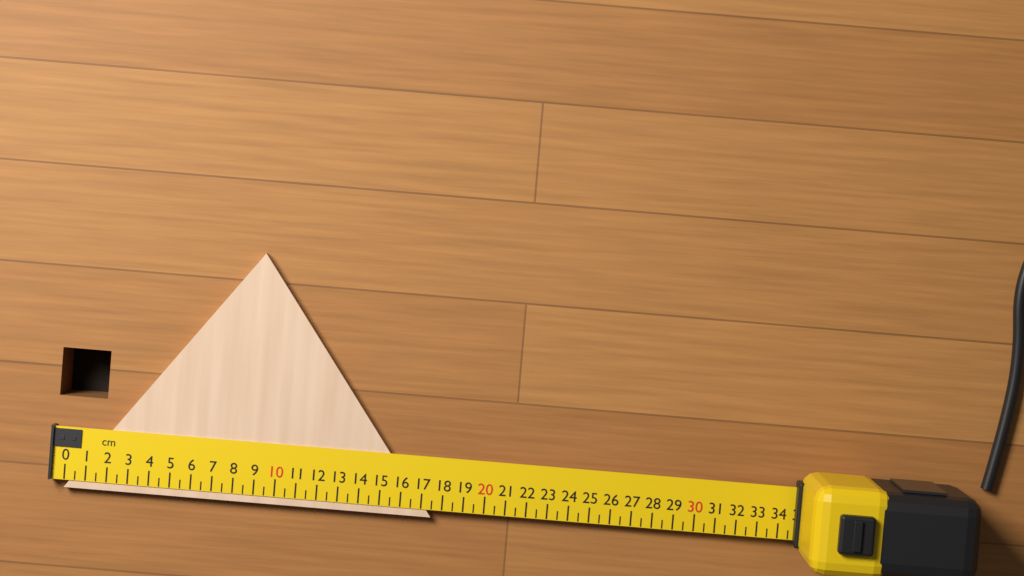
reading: 17.5 cm
